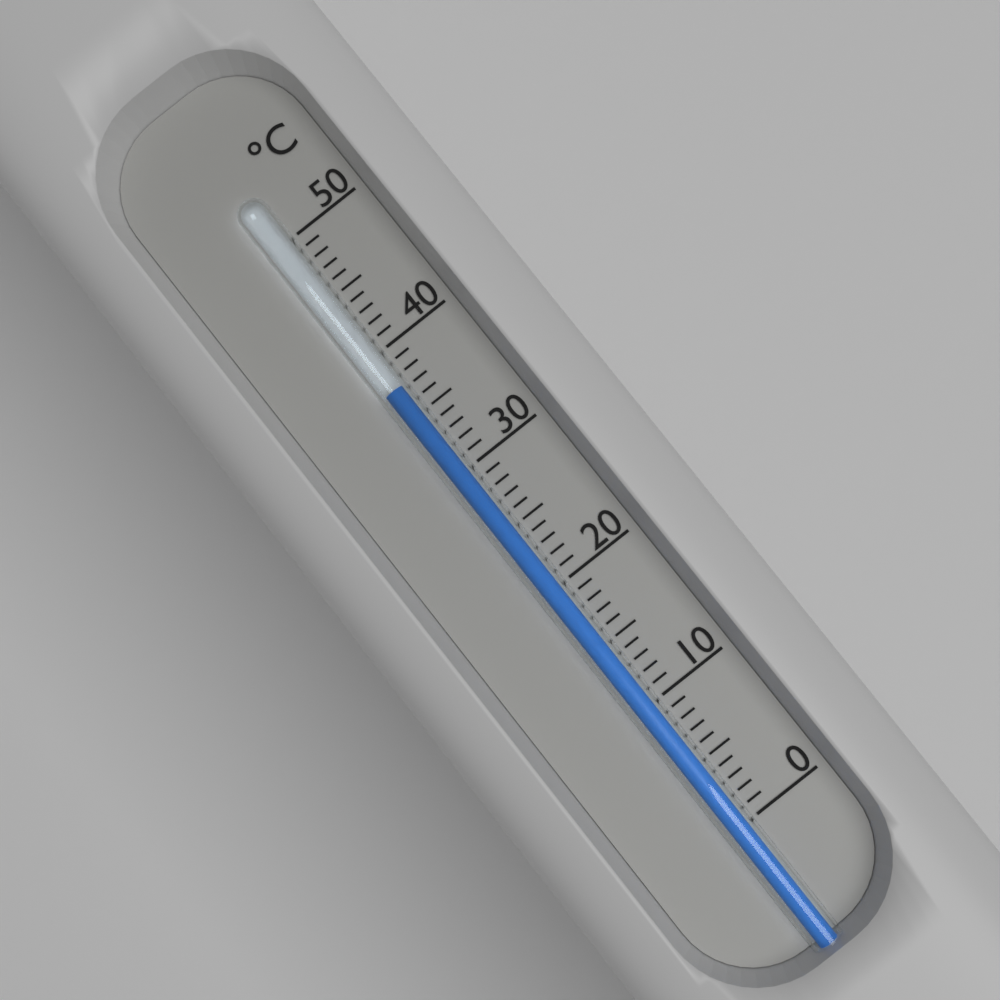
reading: 37 °C
